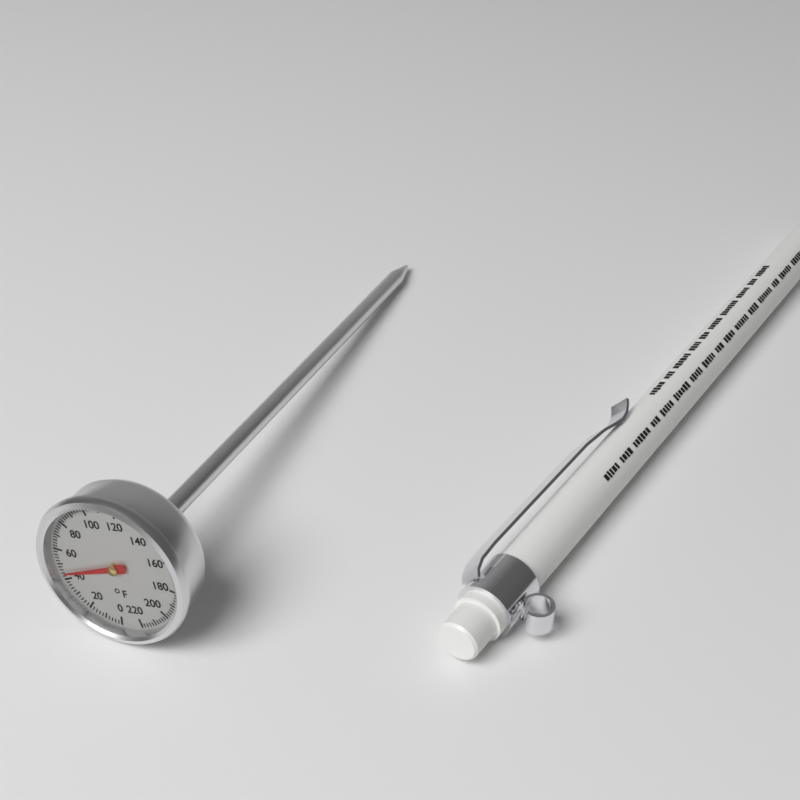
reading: 44 °F
